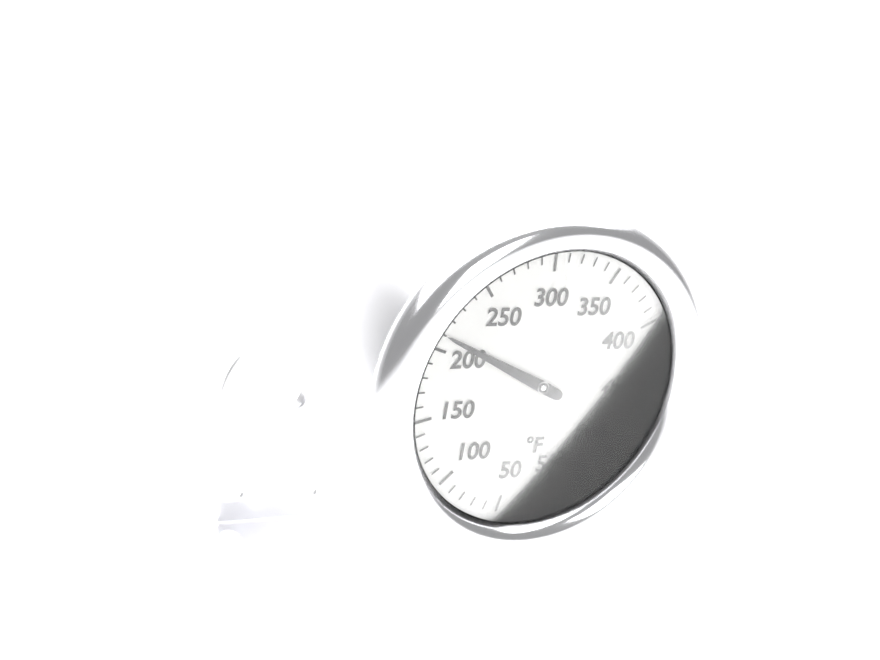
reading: 210 °F
